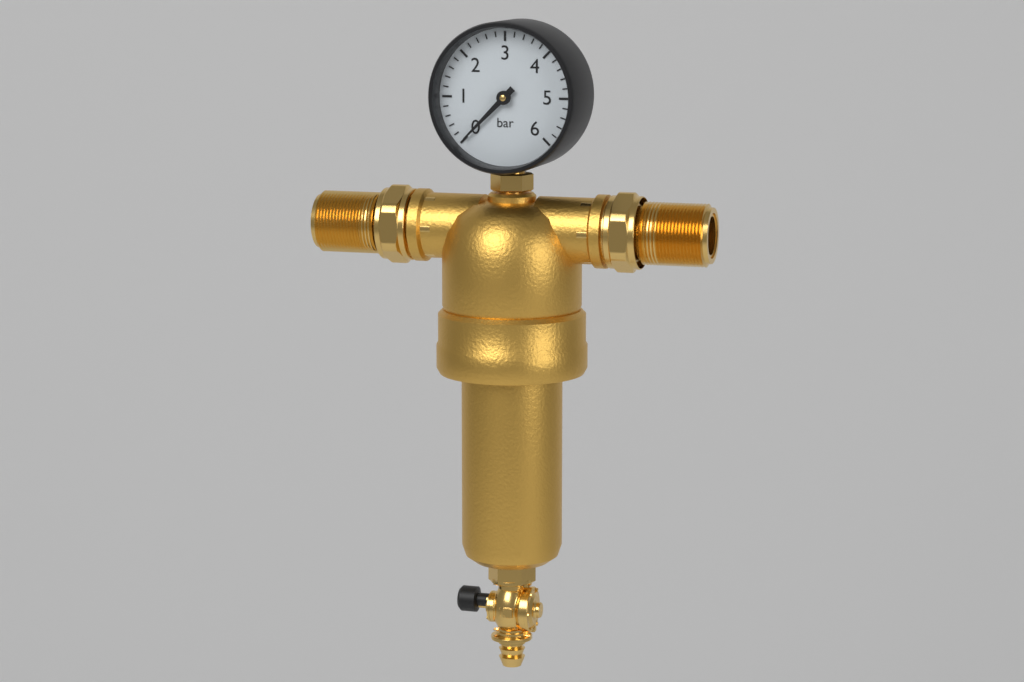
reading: 0.0 bar
